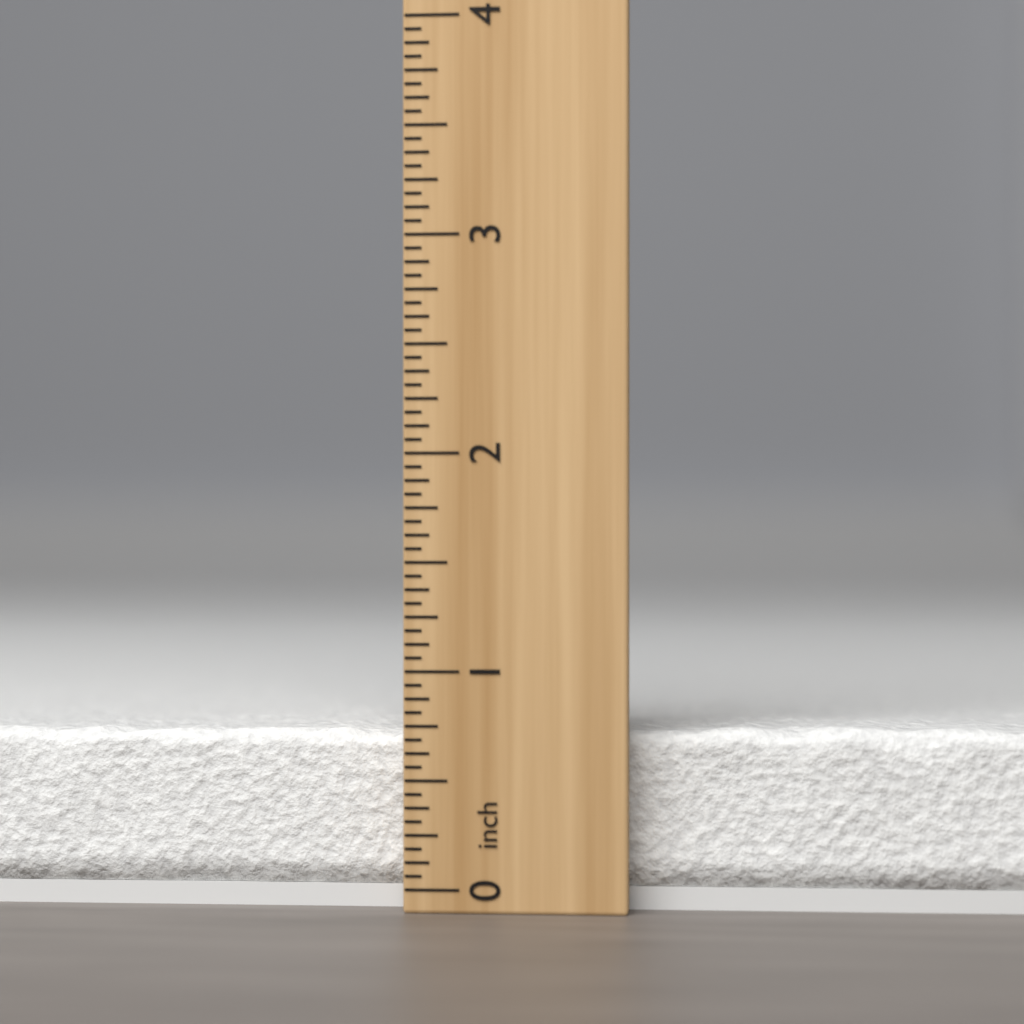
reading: 0.7500 inch
